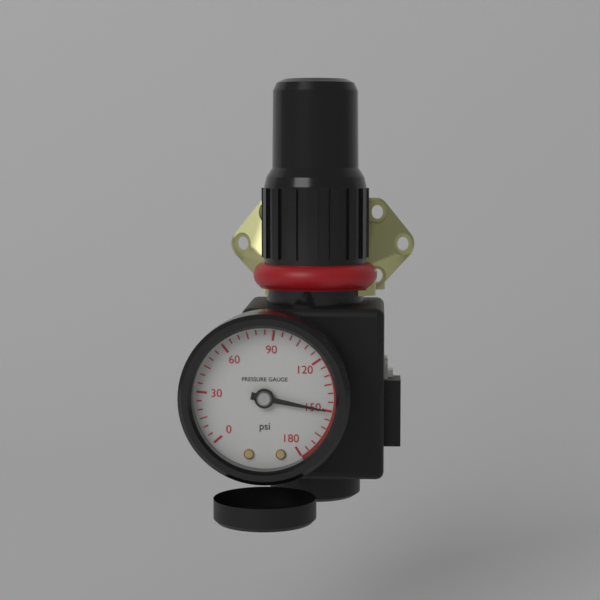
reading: 150 psi
